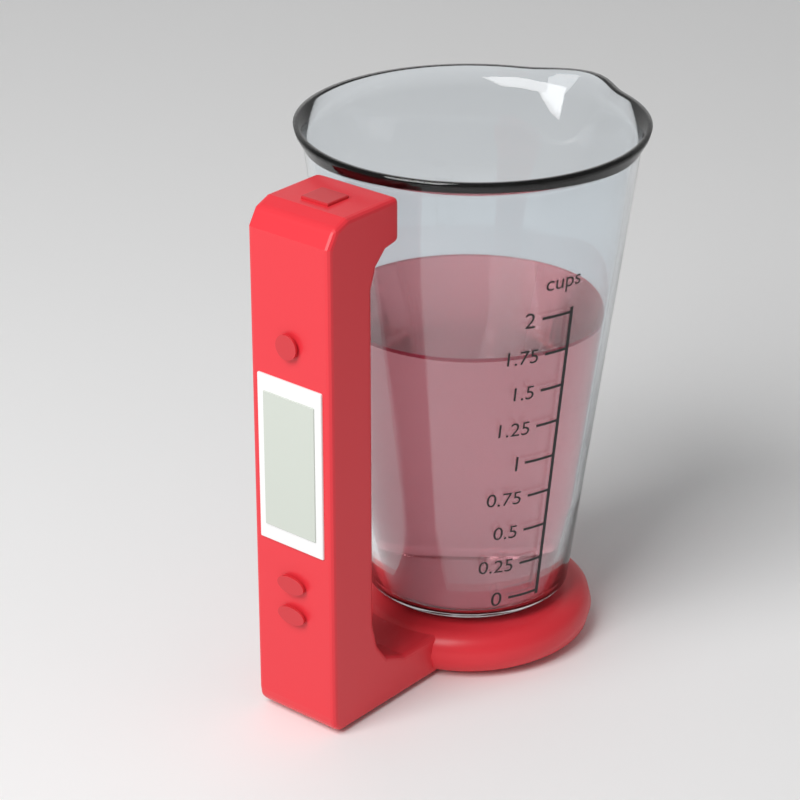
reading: 1.75 cups
